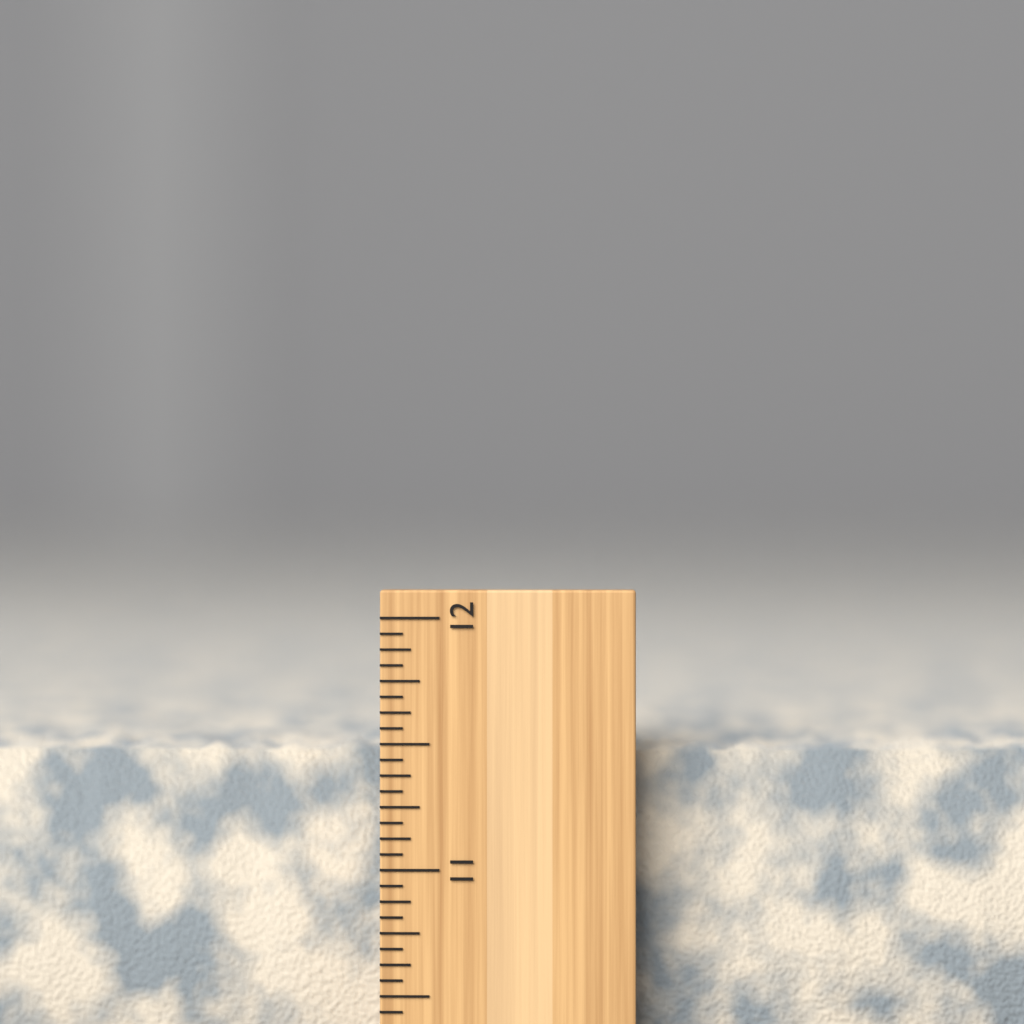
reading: 11.5000 inch
